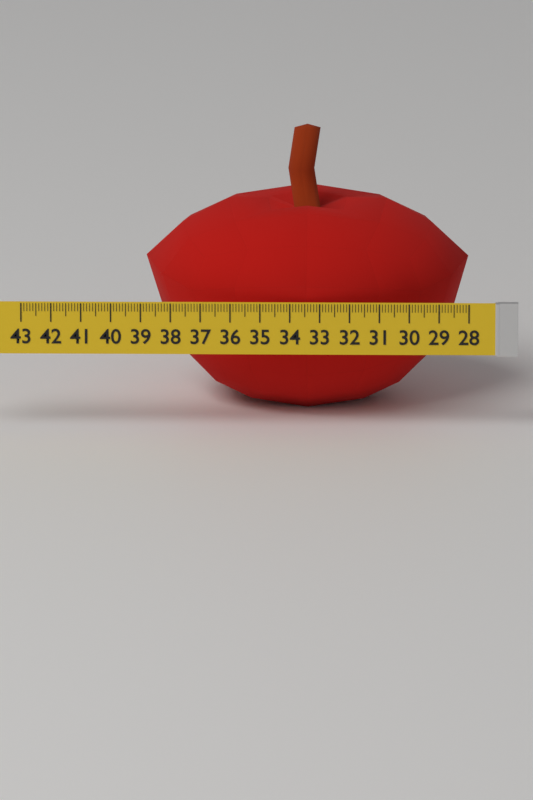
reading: 38.9 (no unit)
